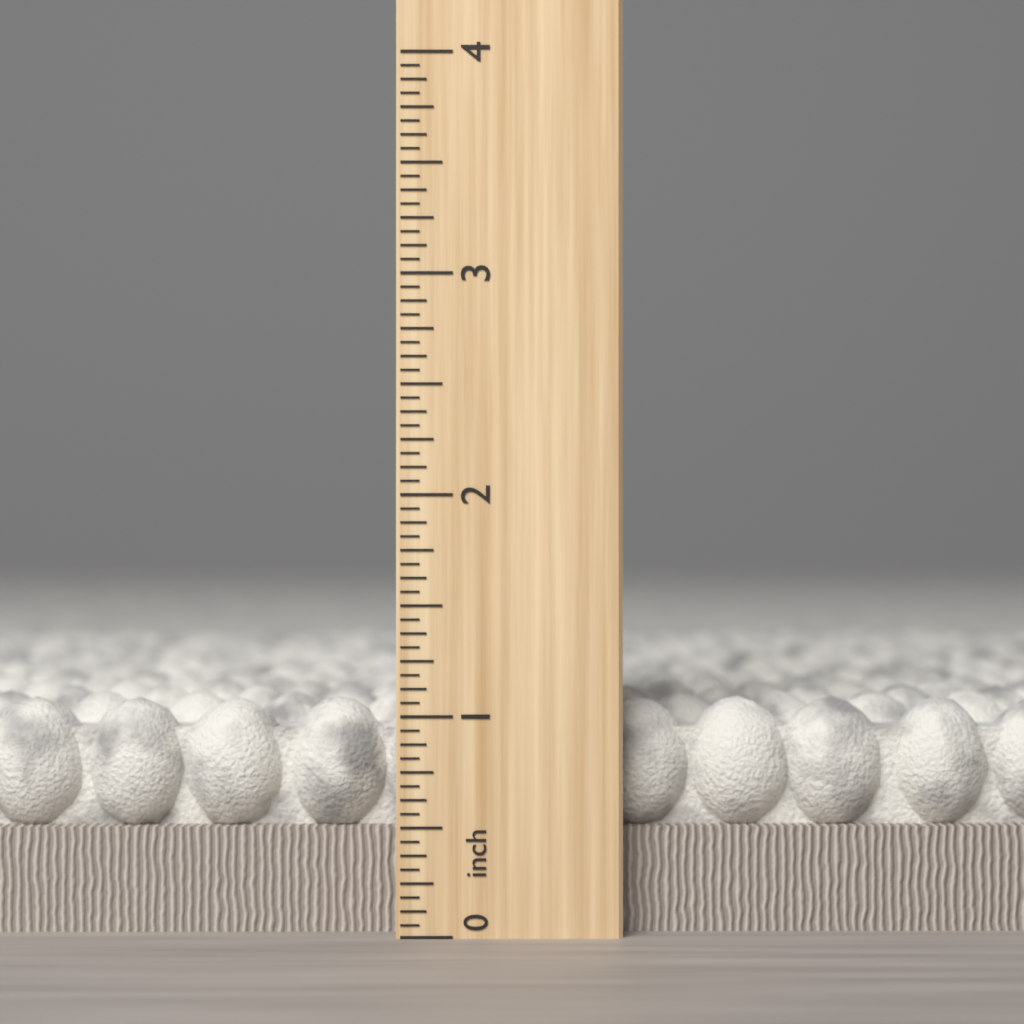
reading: 1.0625 inch
